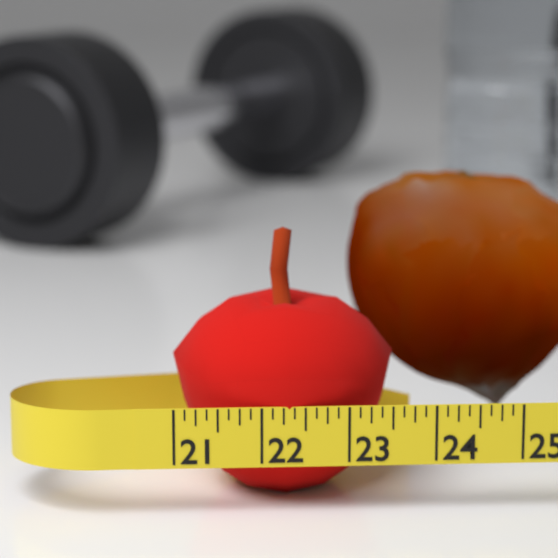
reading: 23.625 (no unit)
